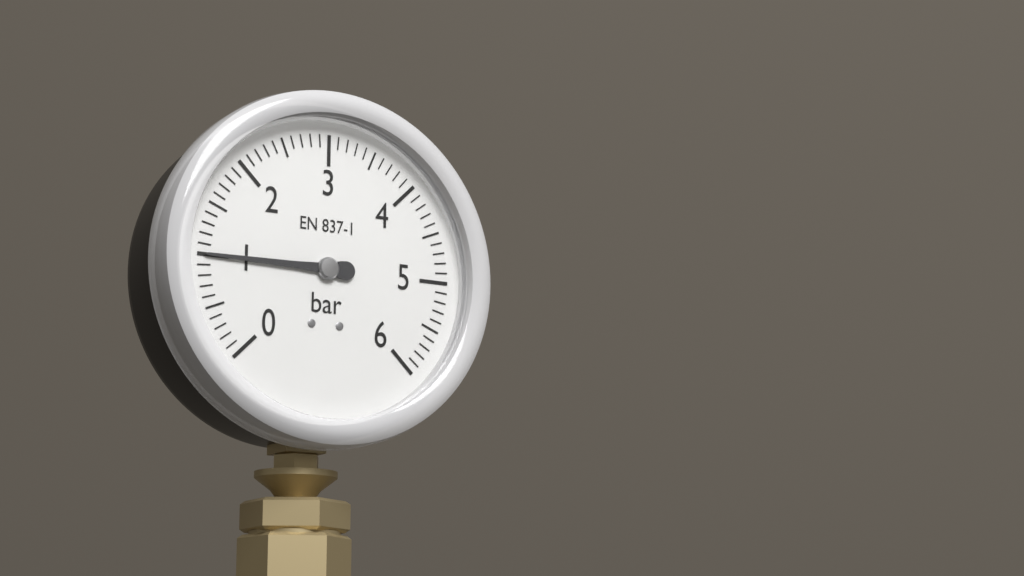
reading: 1.0 bar
